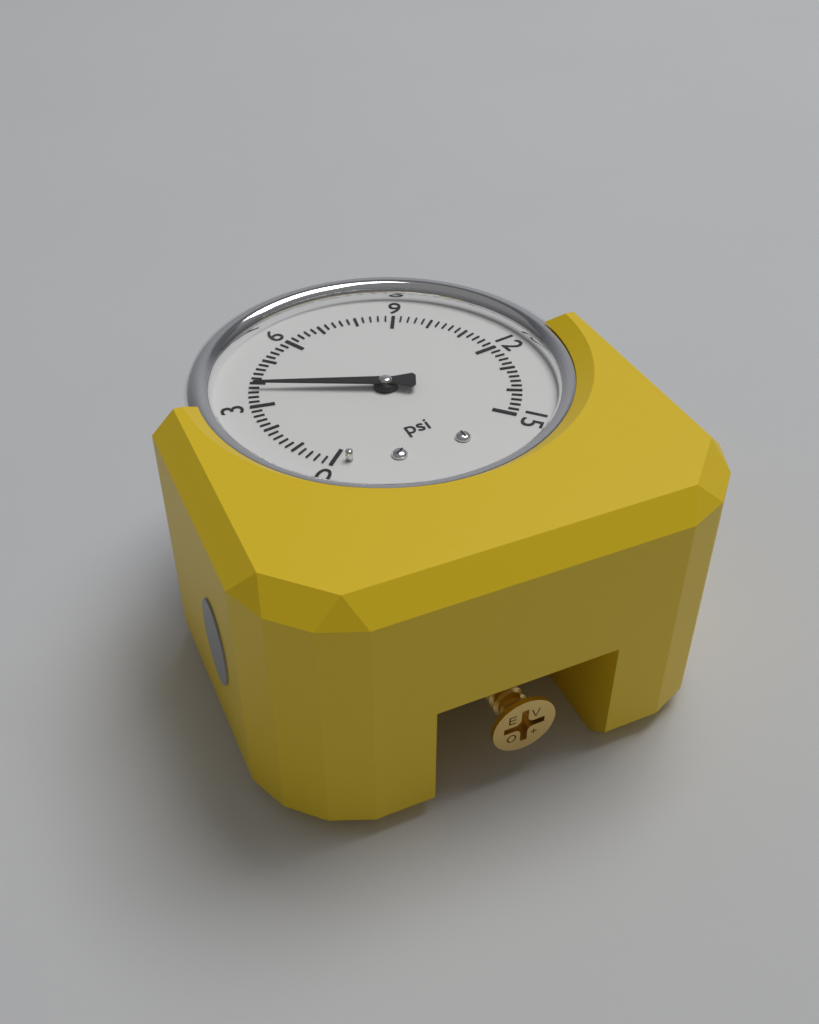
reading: 3.8 psi
